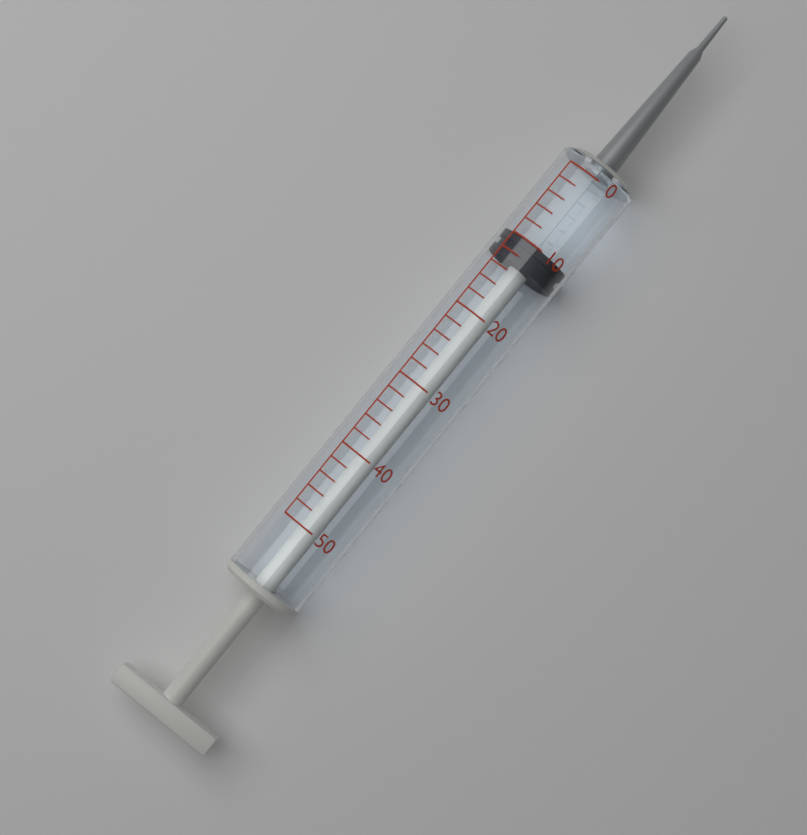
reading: 10 (no unit)
